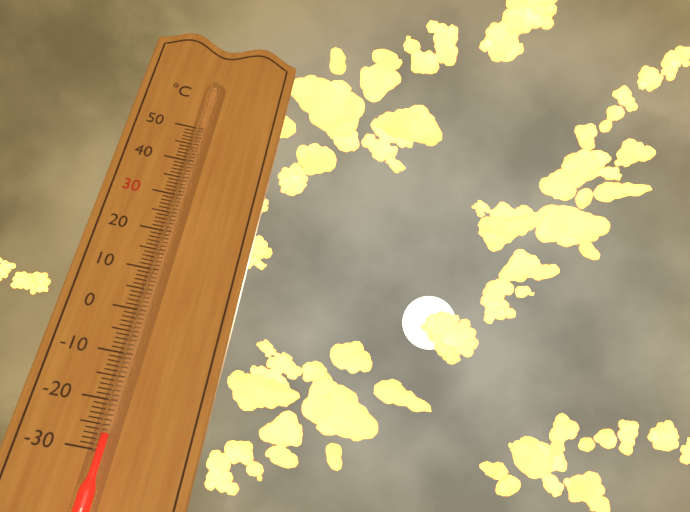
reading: -27 °C
